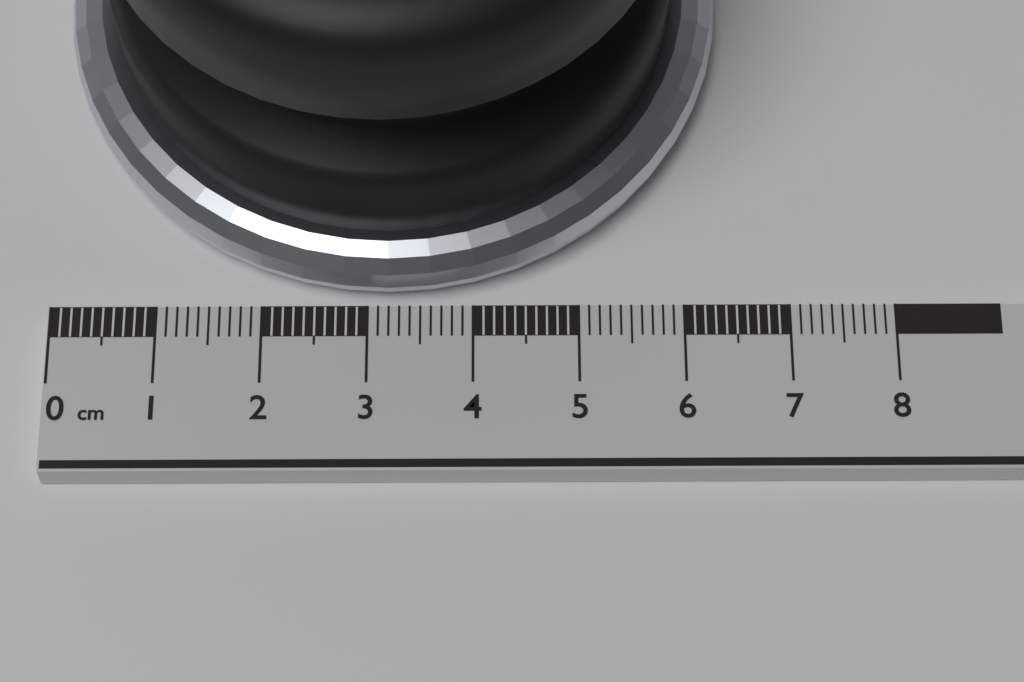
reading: 6.4 cm
